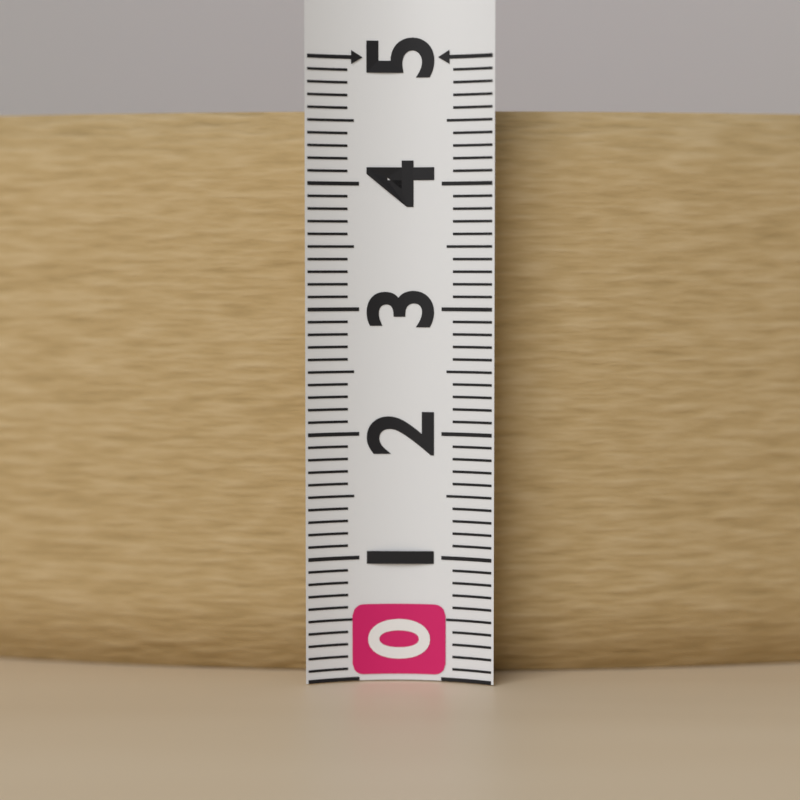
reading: 4.6 (no unit)
